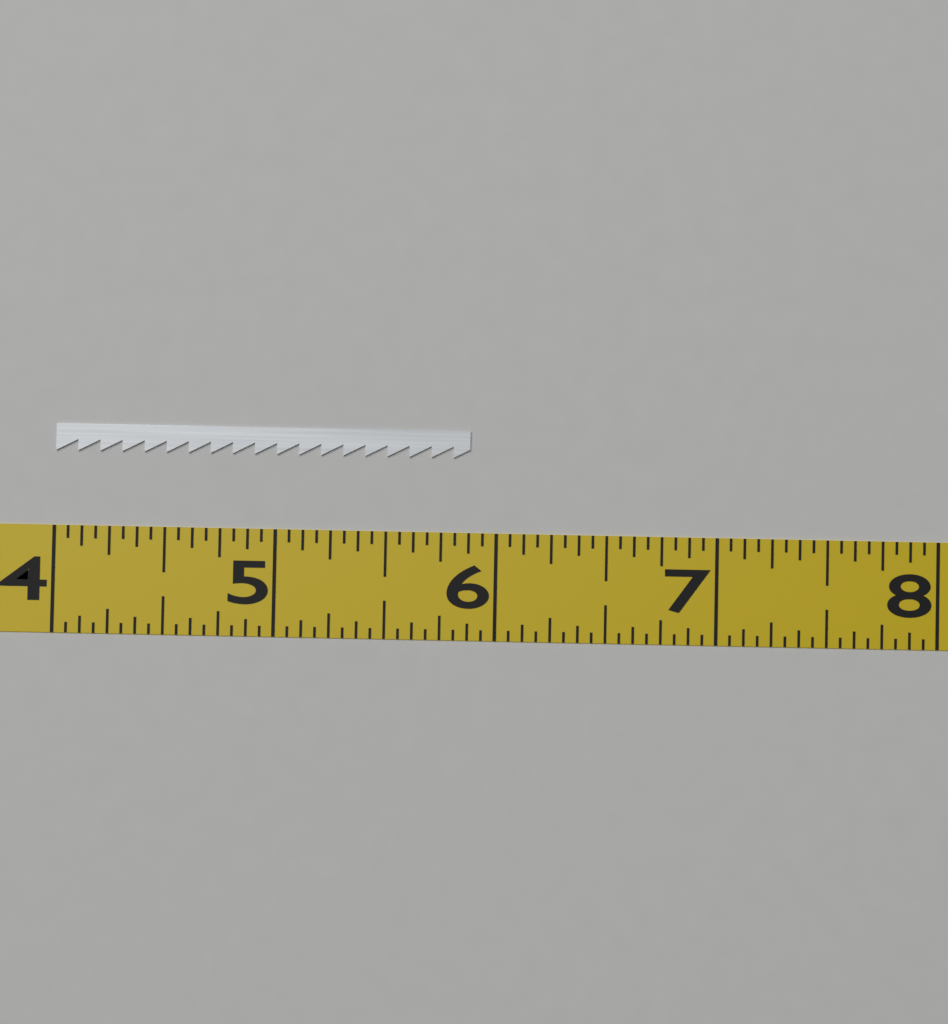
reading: 5.8750 (no unit)
